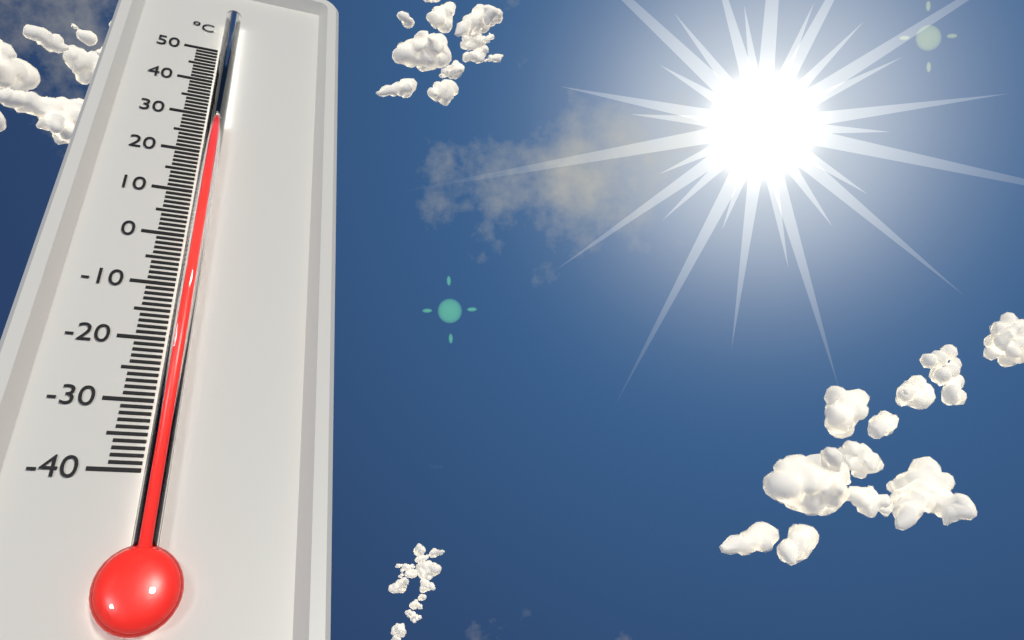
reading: 27 °C
